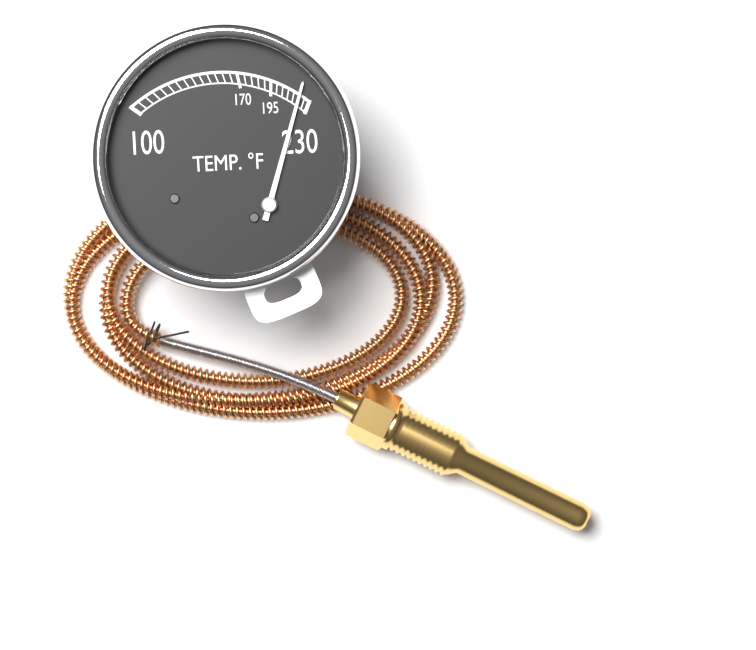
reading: 220 °F
